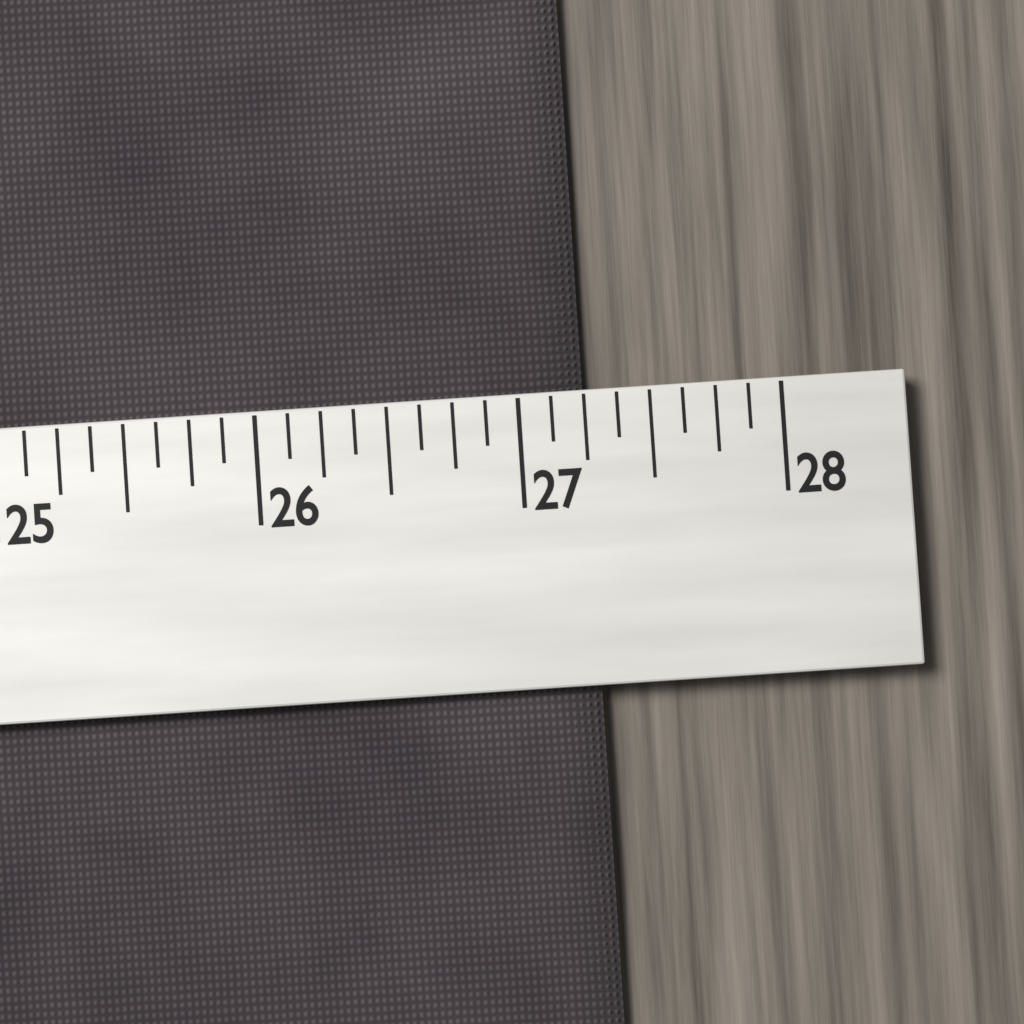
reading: 27.250 (no unit)
